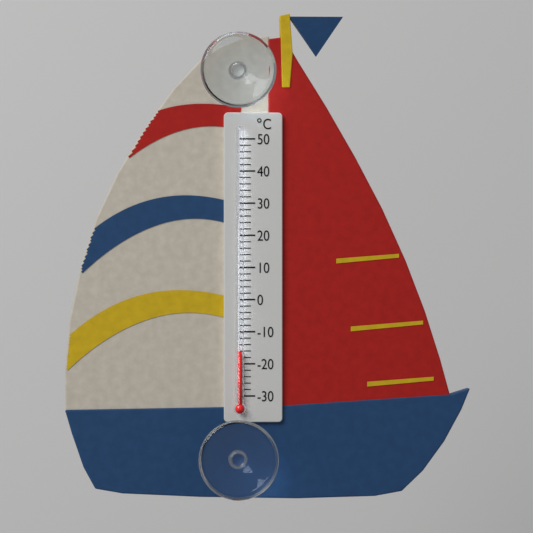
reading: -16 °C
